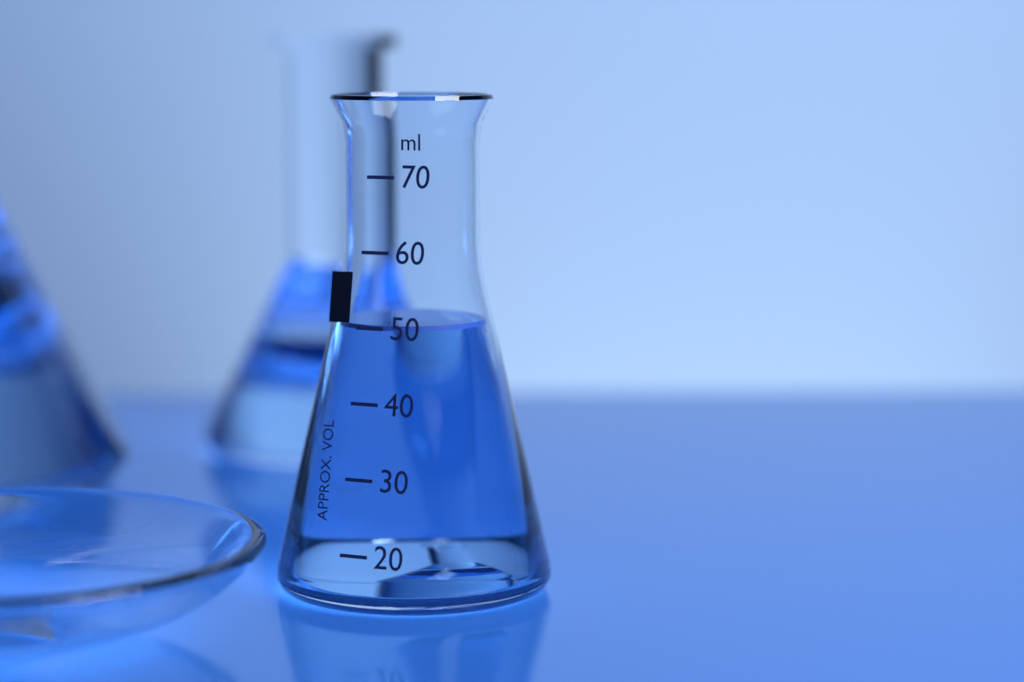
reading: 50 ml
